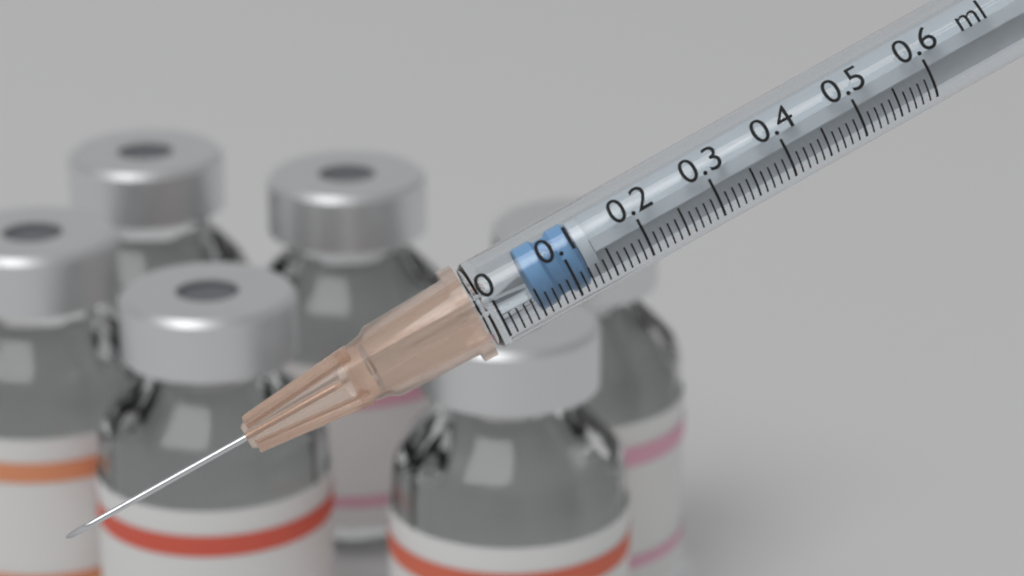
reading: 0.05 ml
